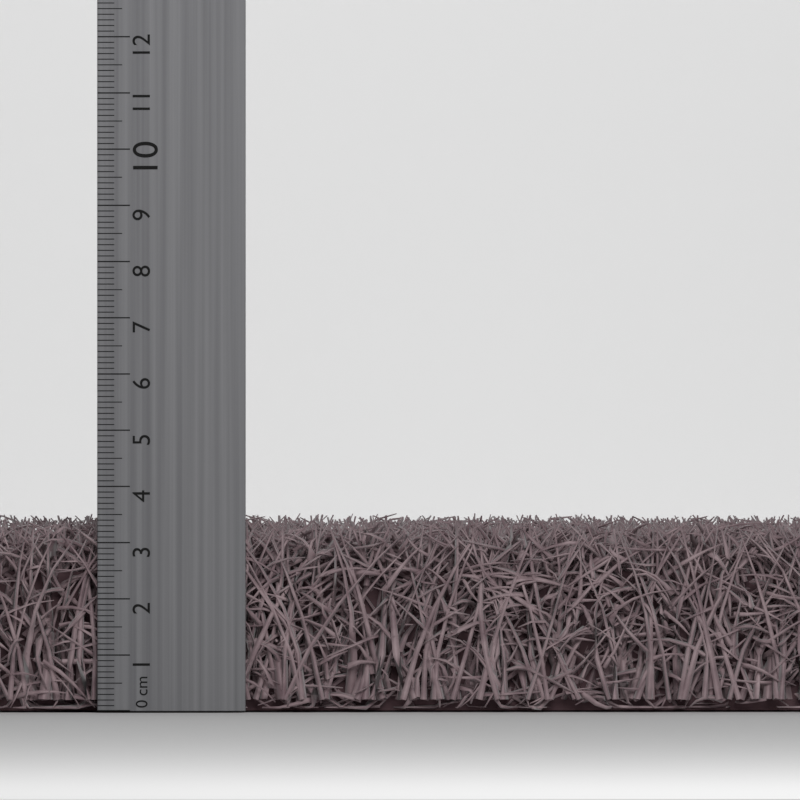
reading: 3.4 cm
